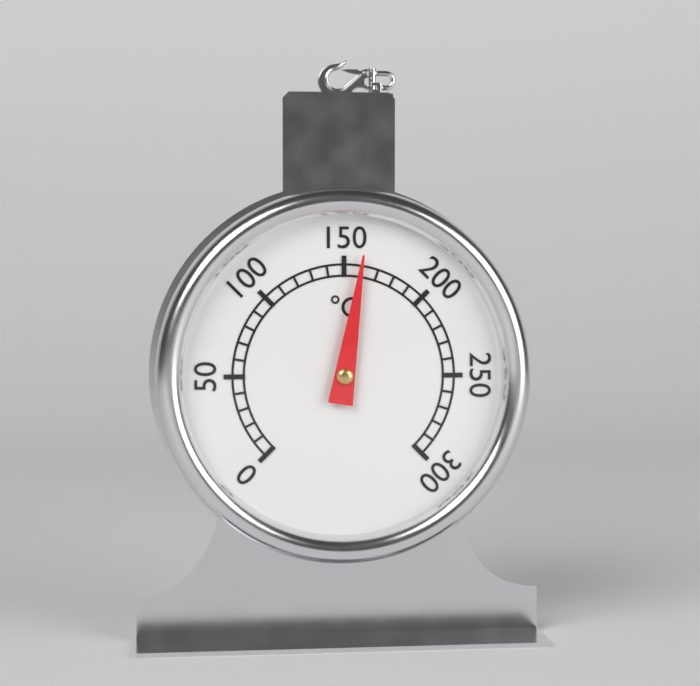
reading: 160 °C
